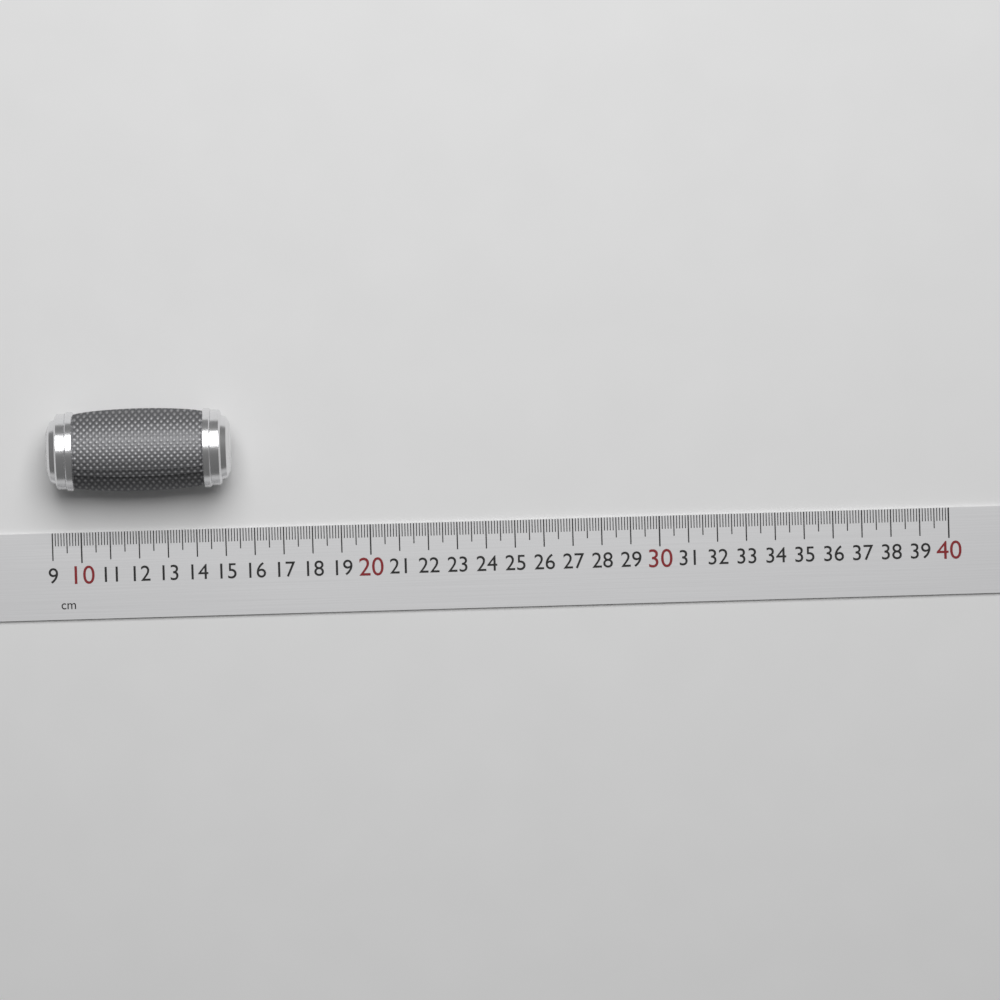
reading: 15.3 cm
